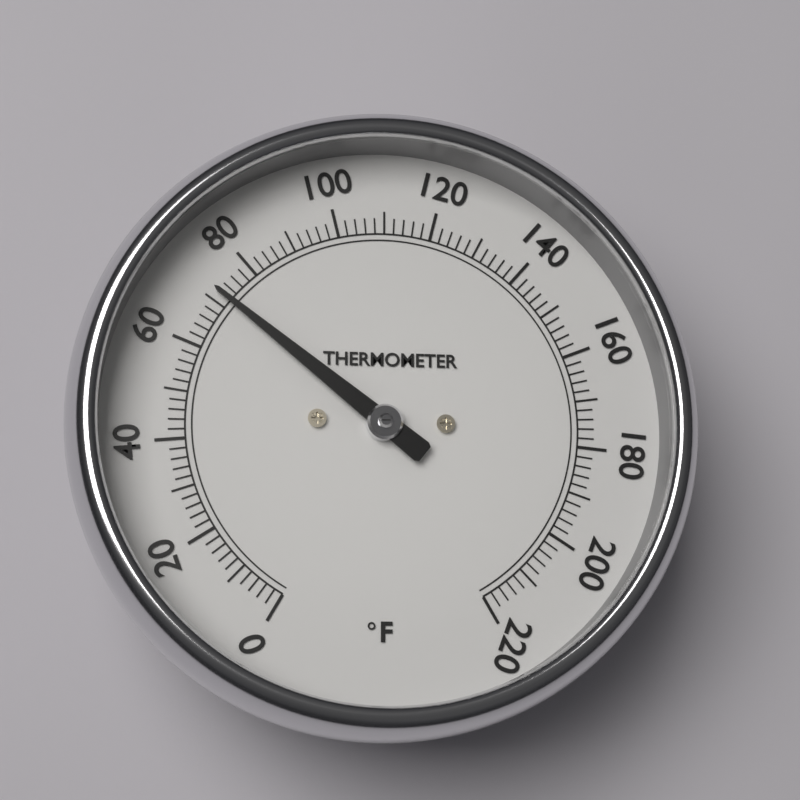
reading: 72 °F
